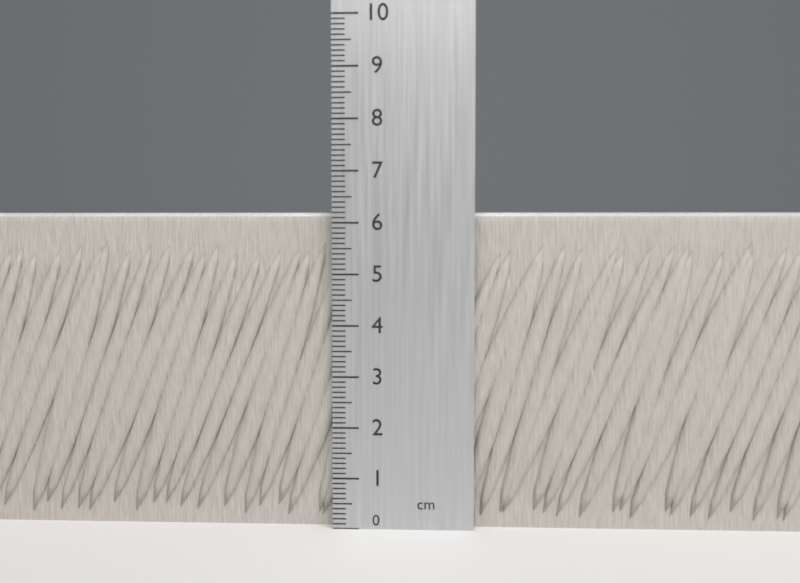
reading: 6.2 cm
